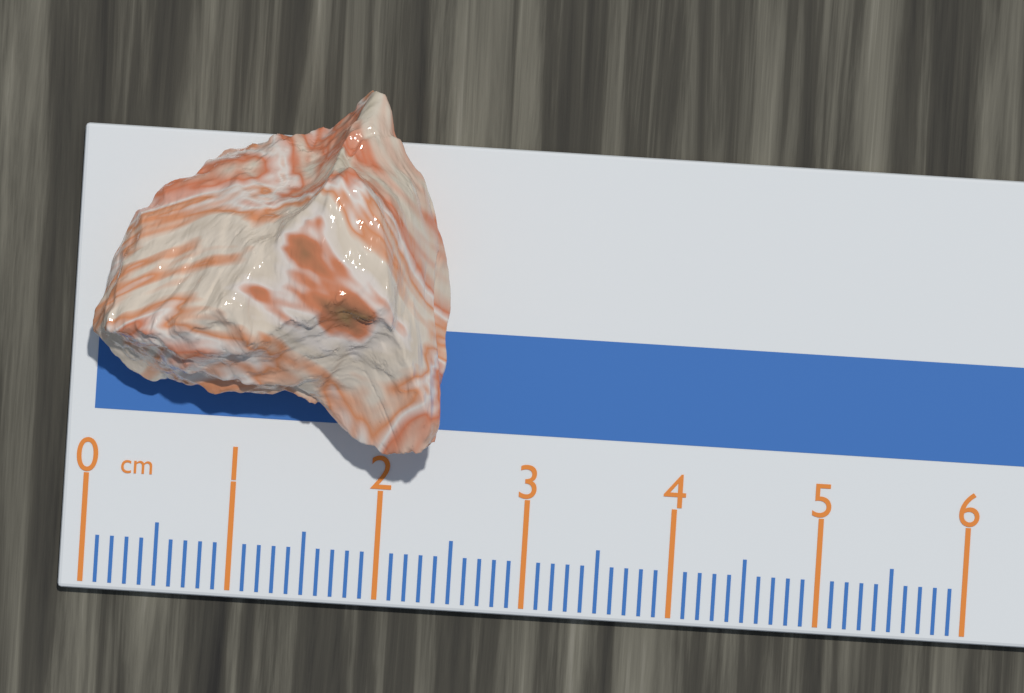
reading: 2.4 cm
